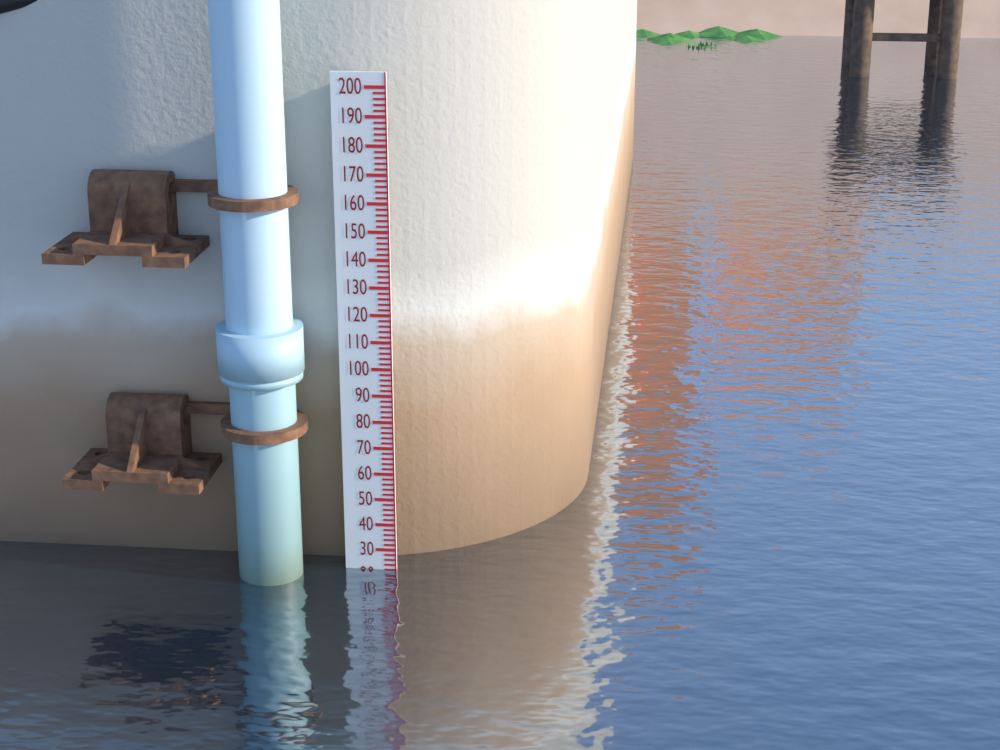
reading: 22 (no unit)
